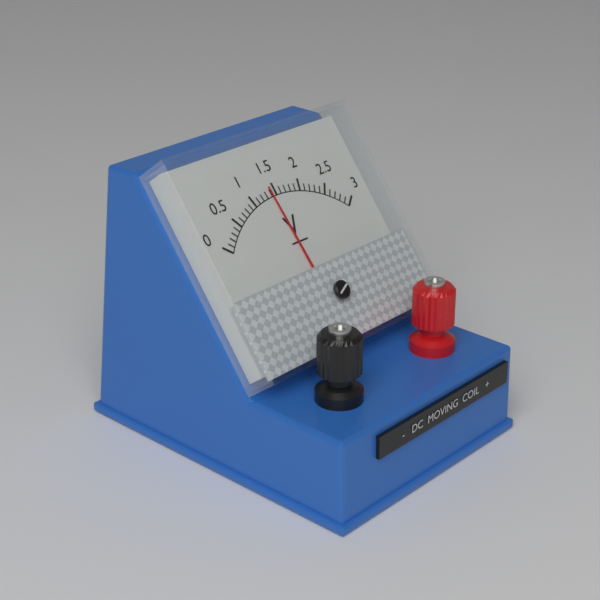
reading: 1.4 V
